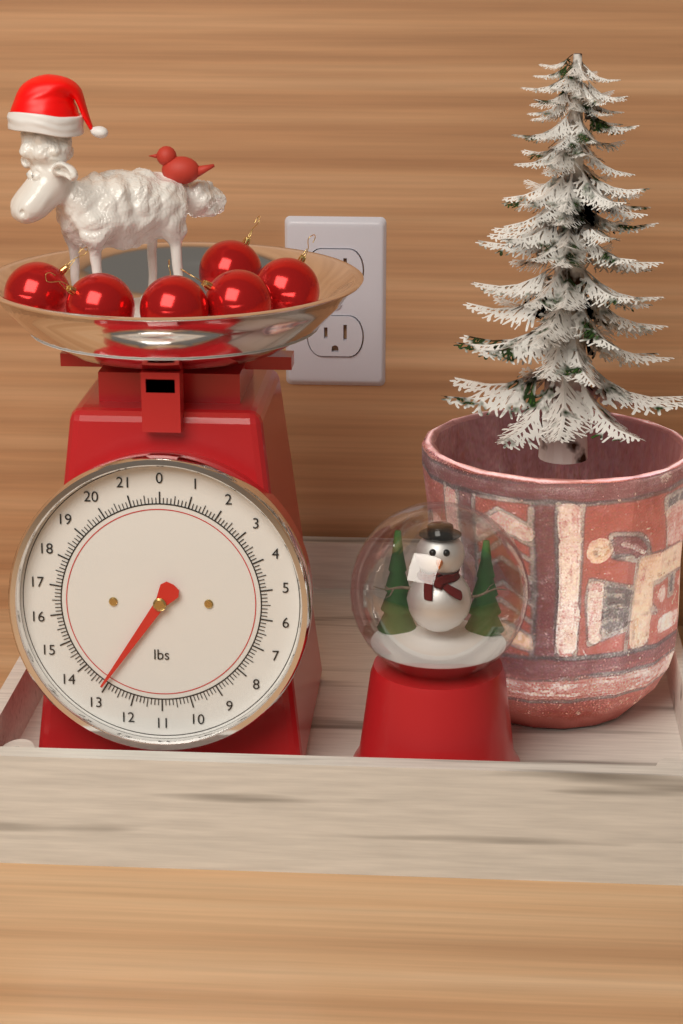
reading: 13.125 lbs
